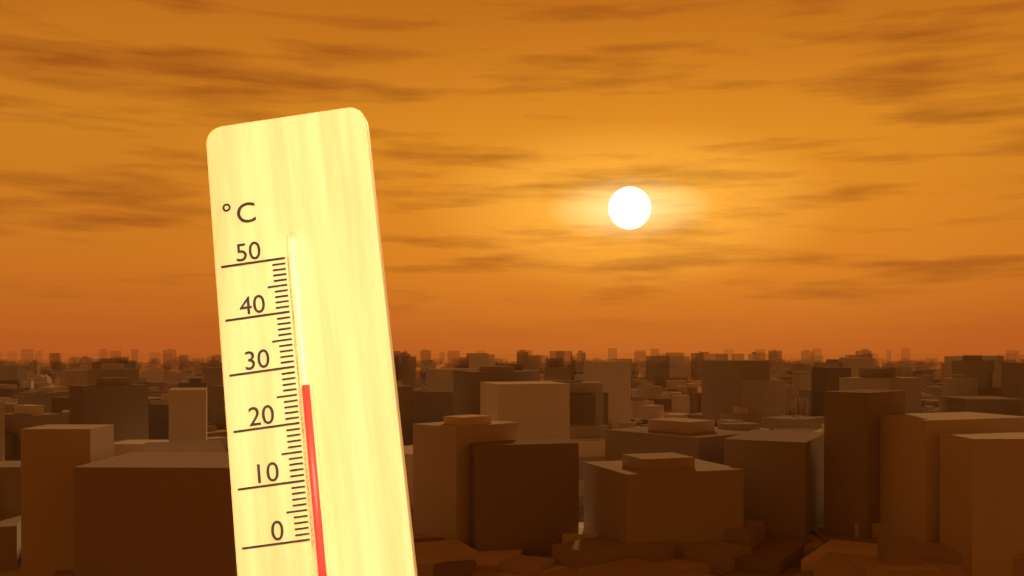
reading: 26 °C
